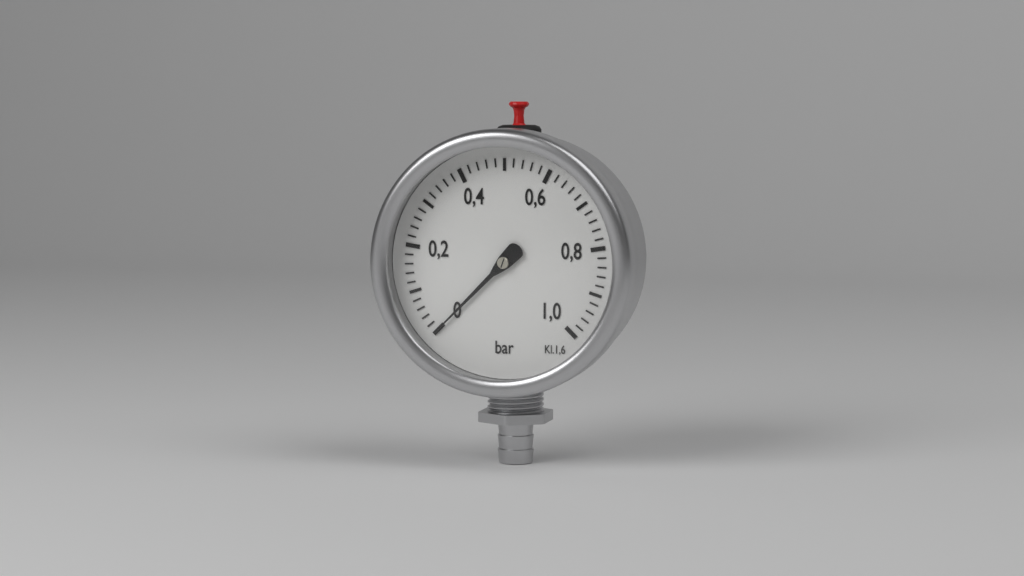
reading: 0.00 bar
